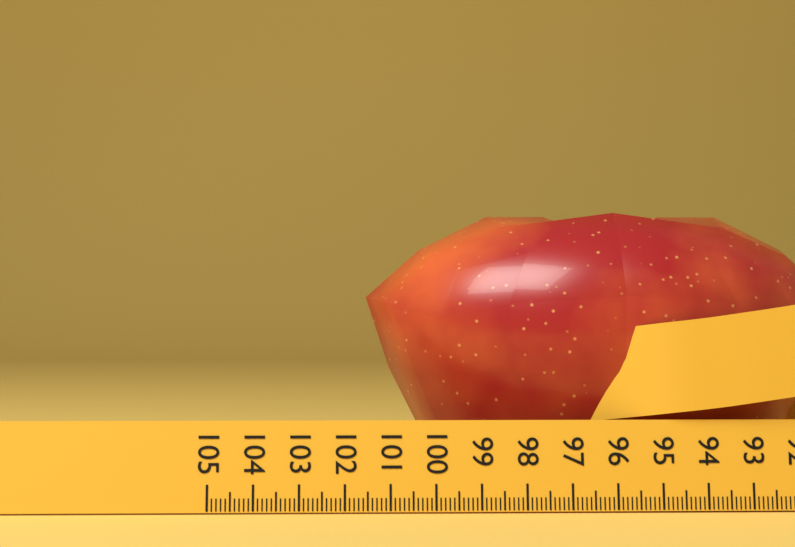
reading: 101.5 (no unit)
